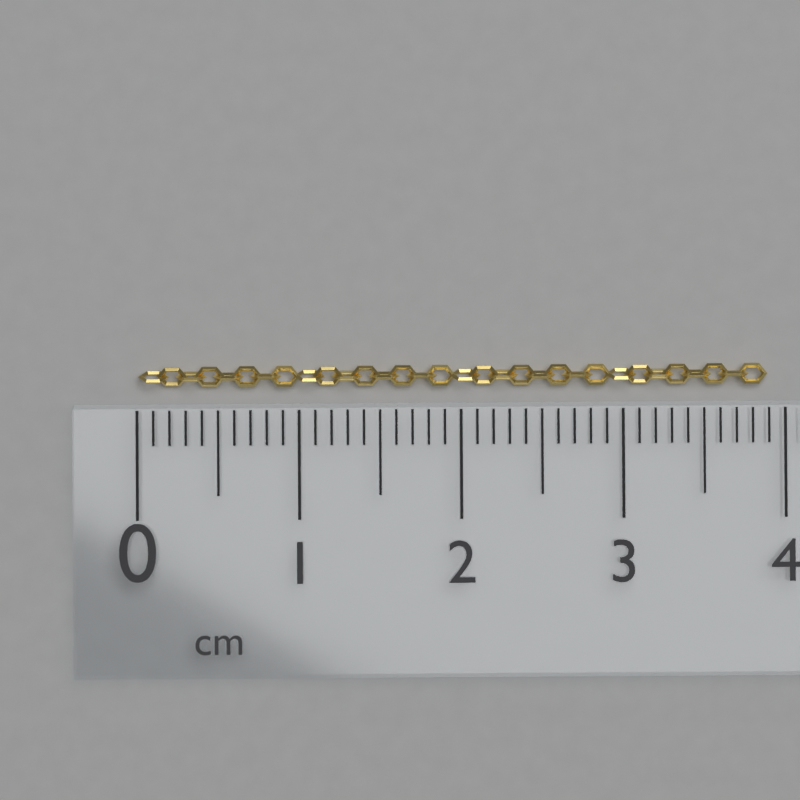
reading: 3.9 cm
